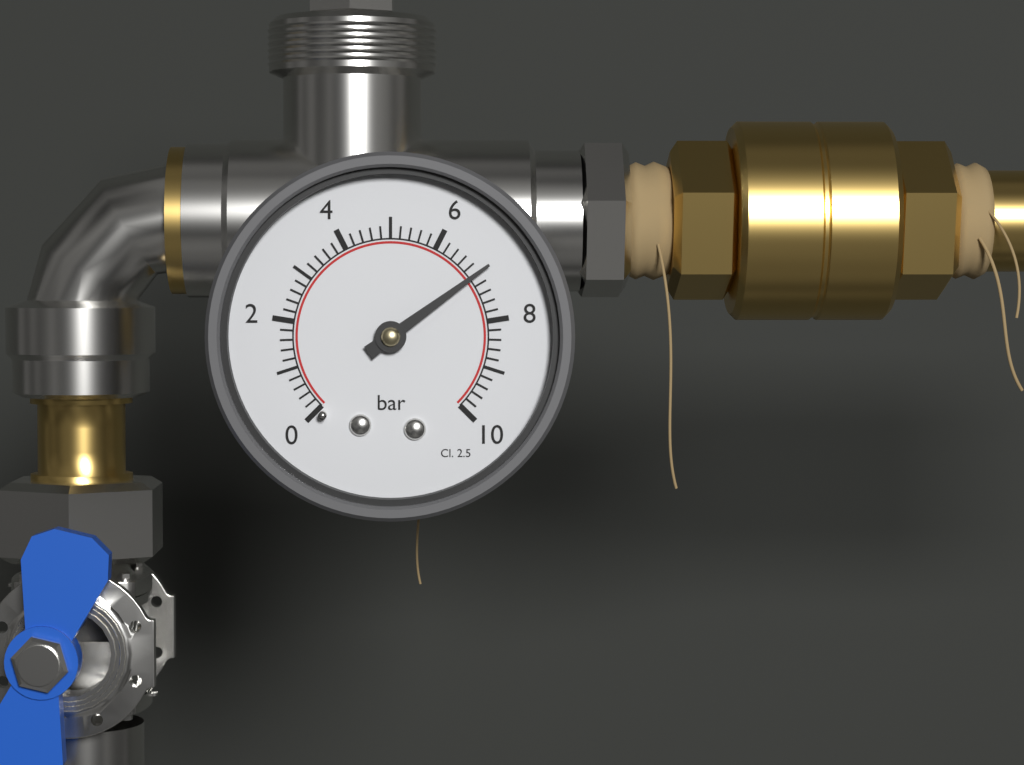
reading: 7.0 bar
